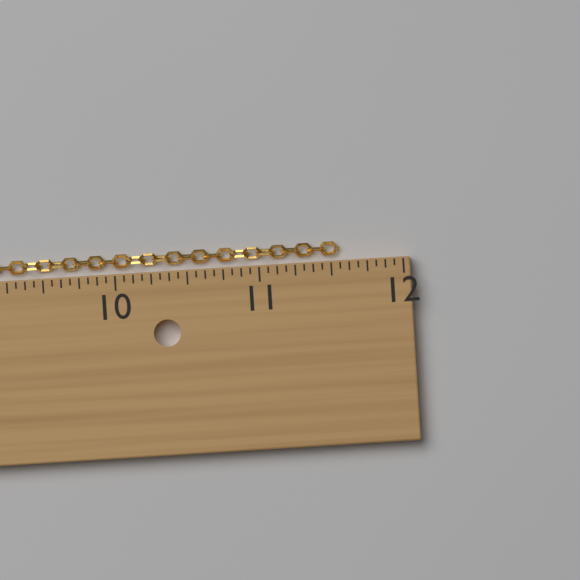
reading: 11.5625 in
